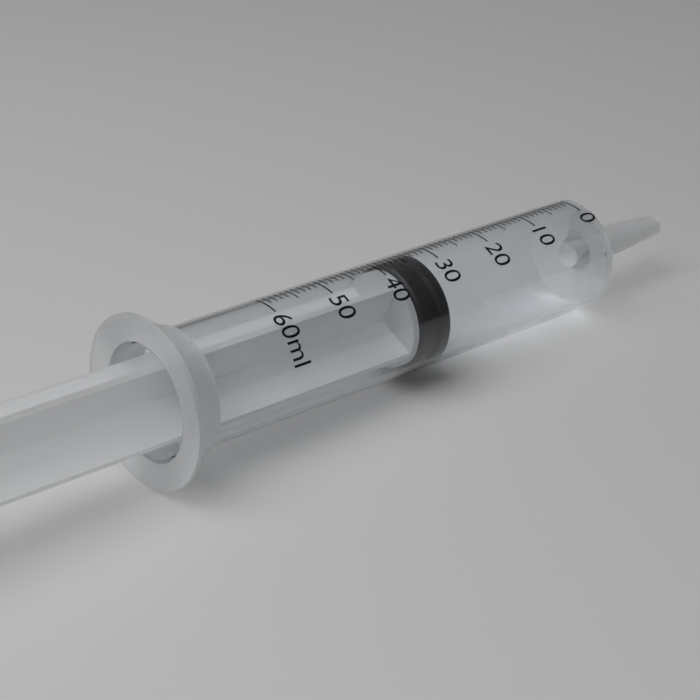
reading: 32 ml
